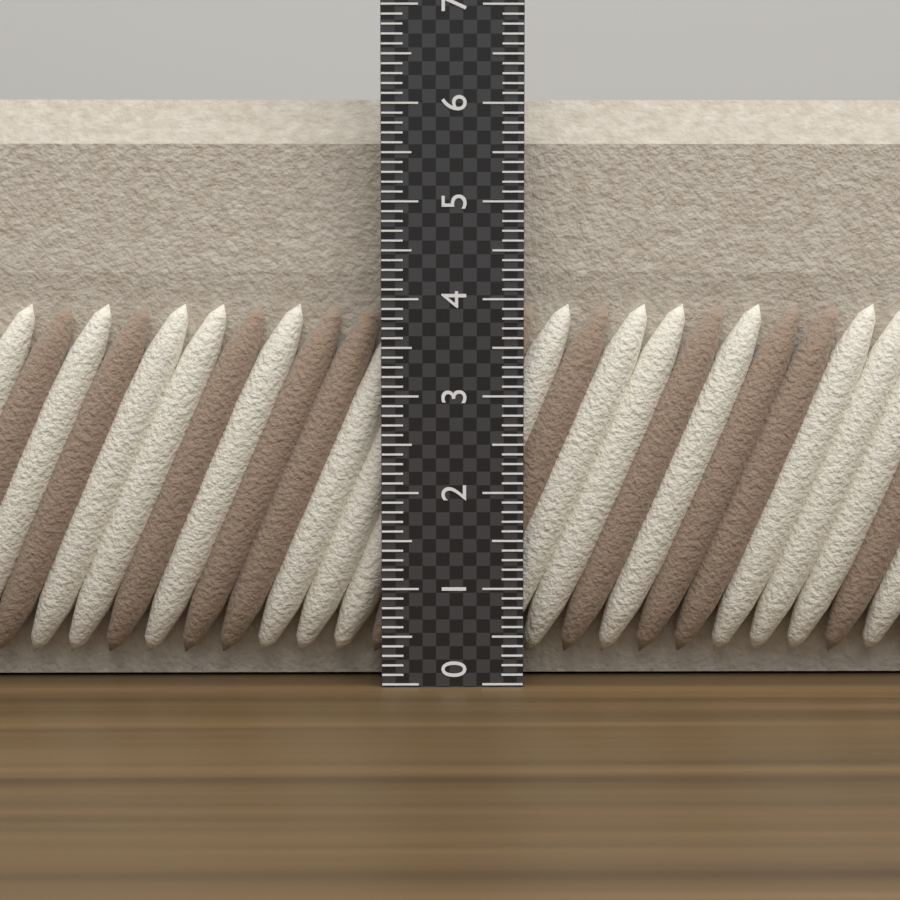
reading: 6.1 (no unit)
